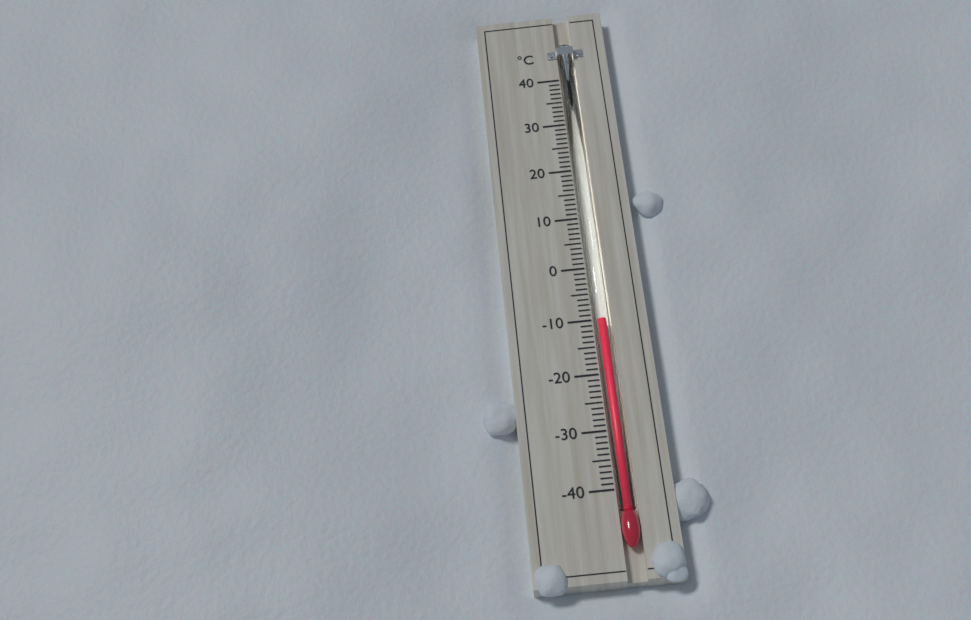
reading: -10 °C
